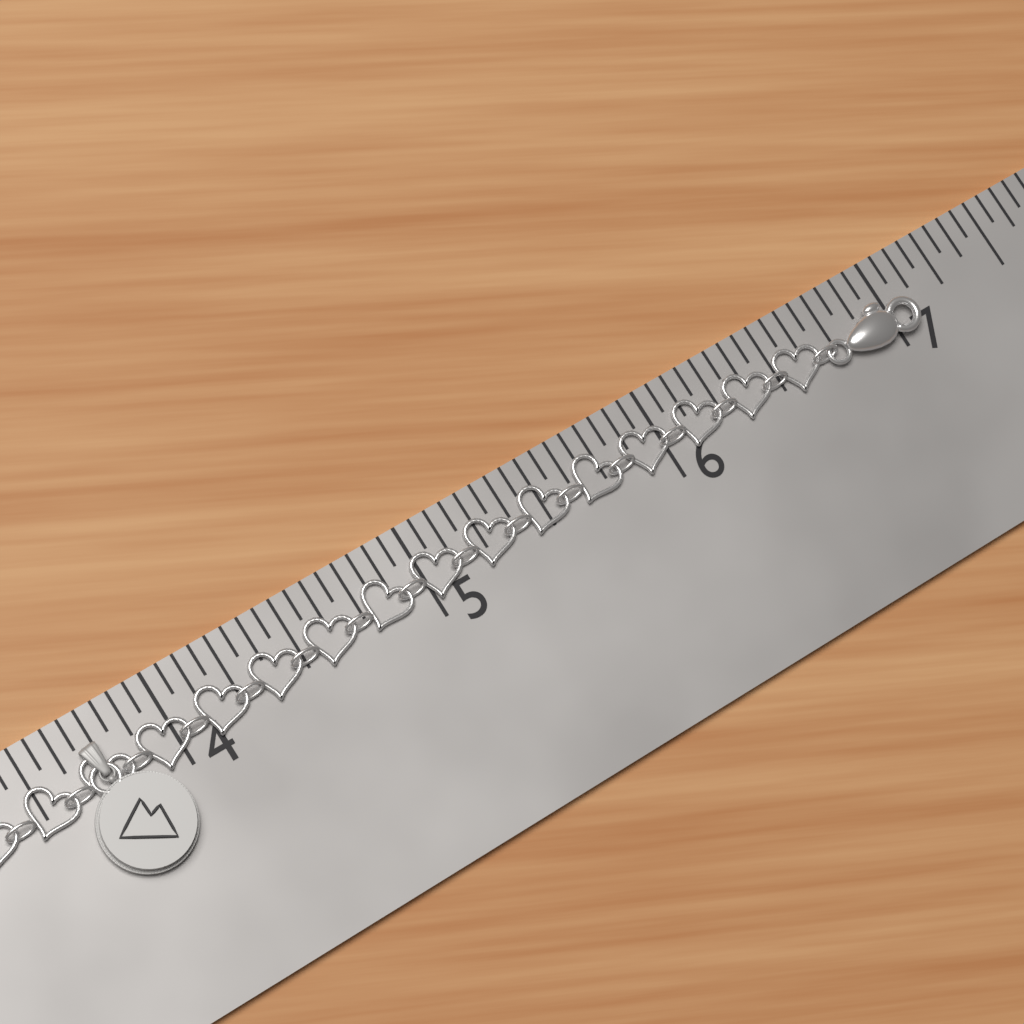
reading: 7.1000 in
